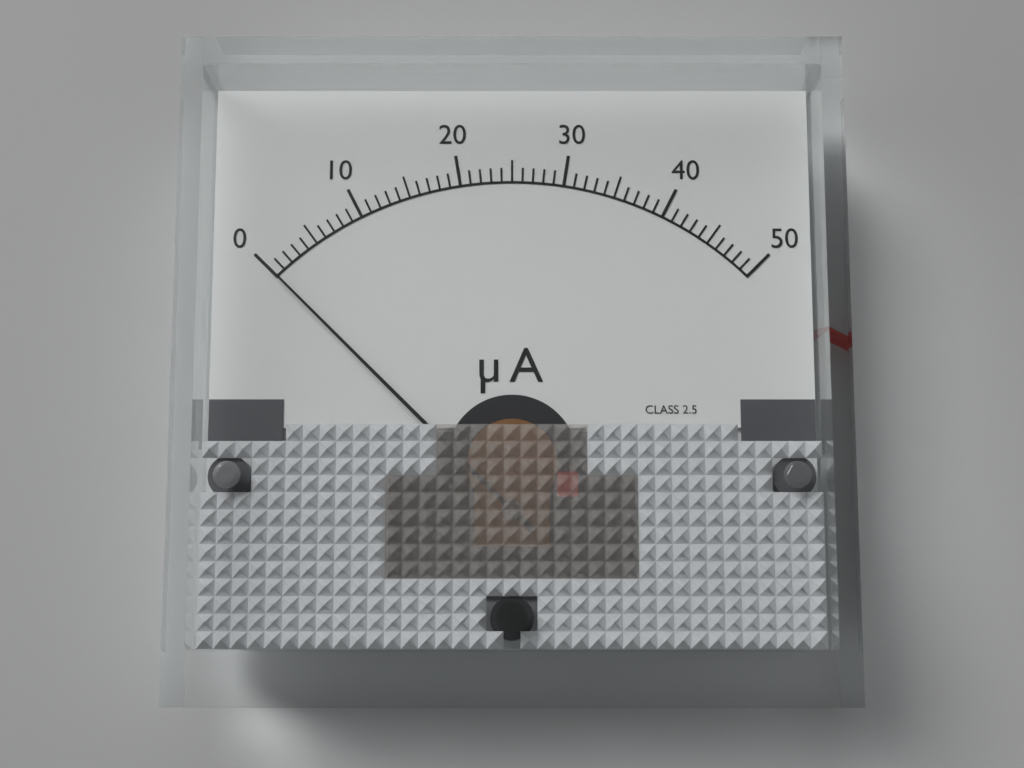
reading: 0 µA
